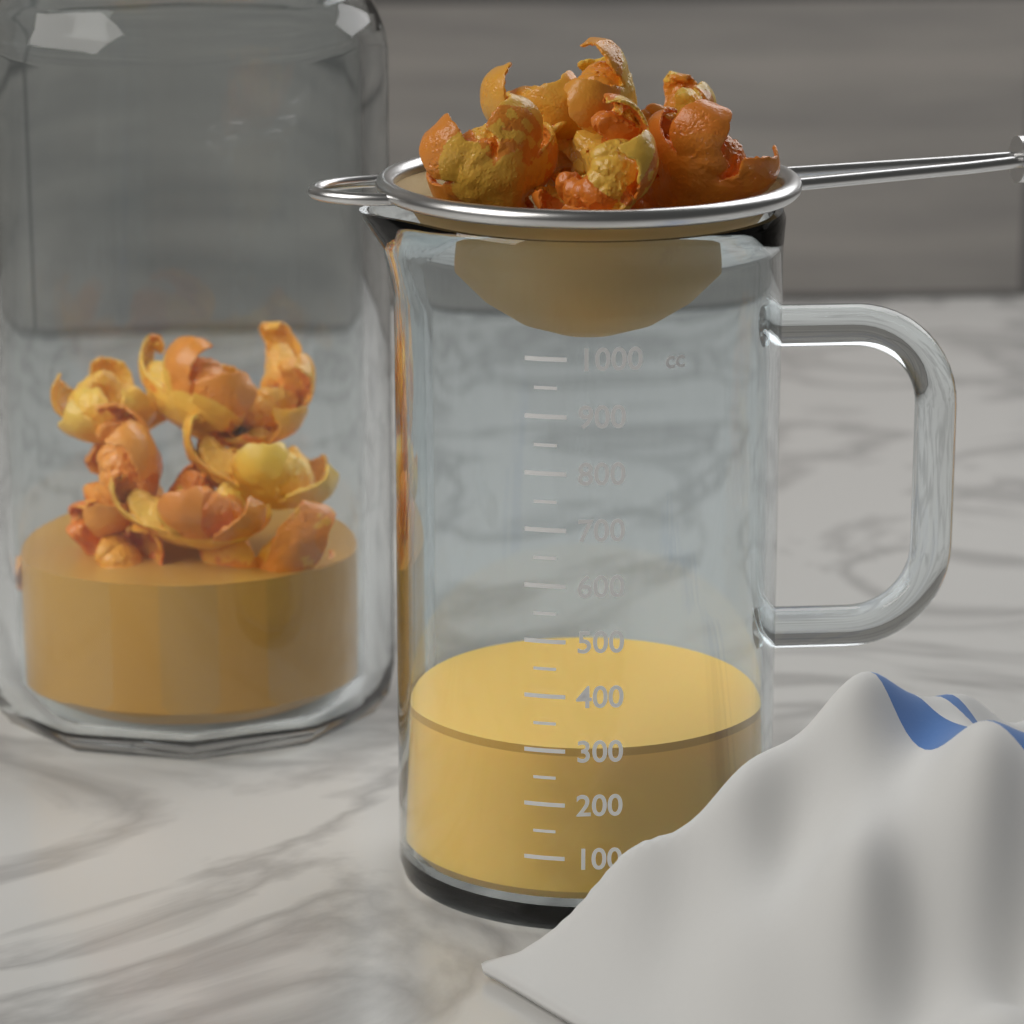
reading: 300 cc
